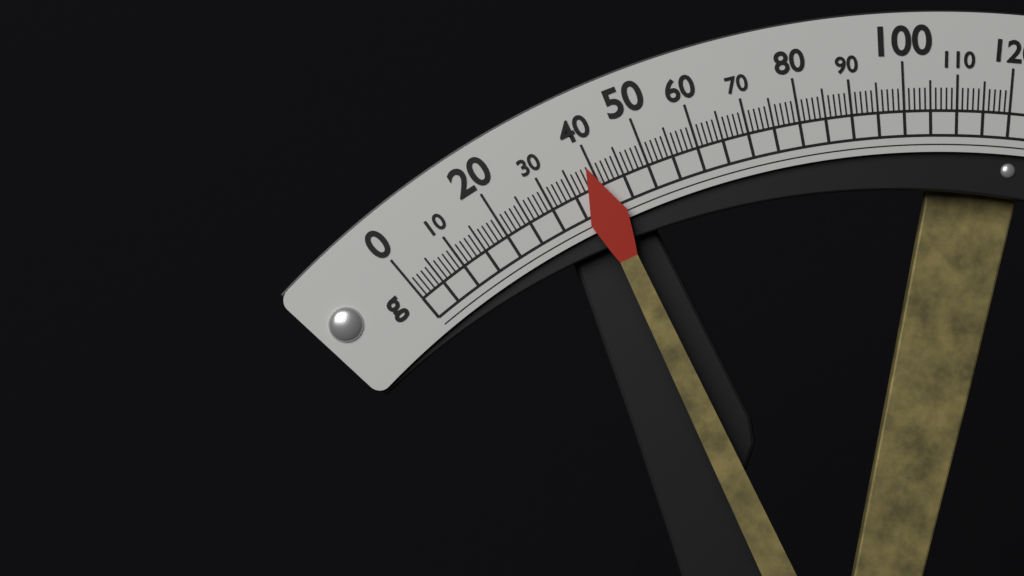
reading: 39 g
